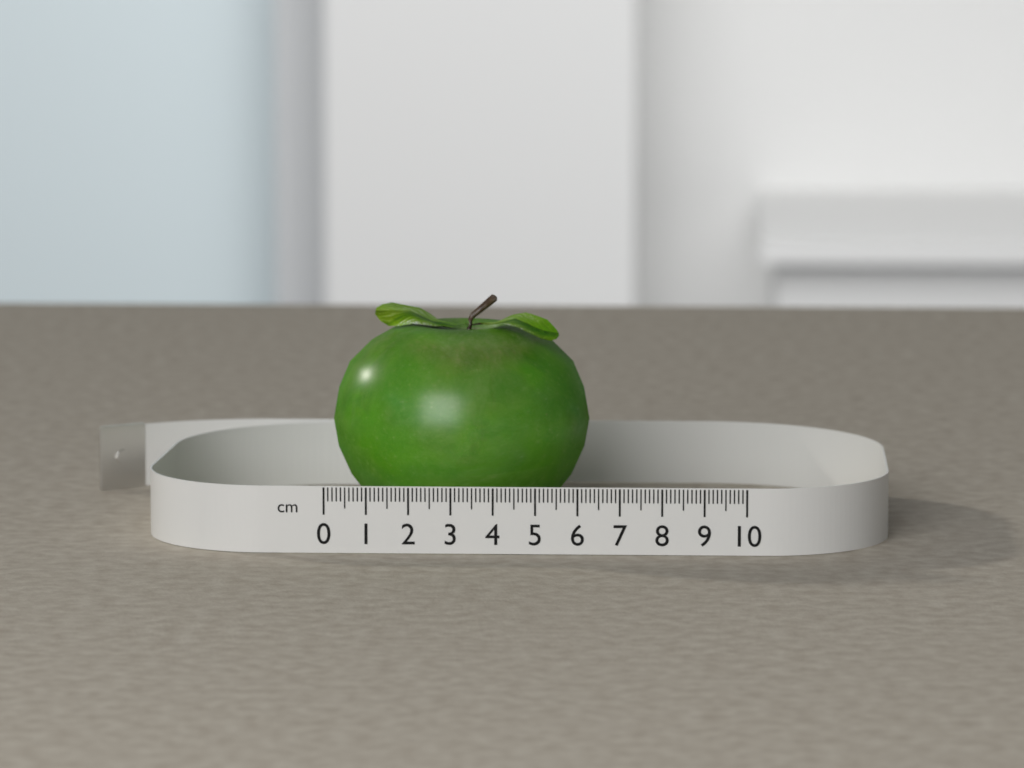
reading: 6.2 cm
